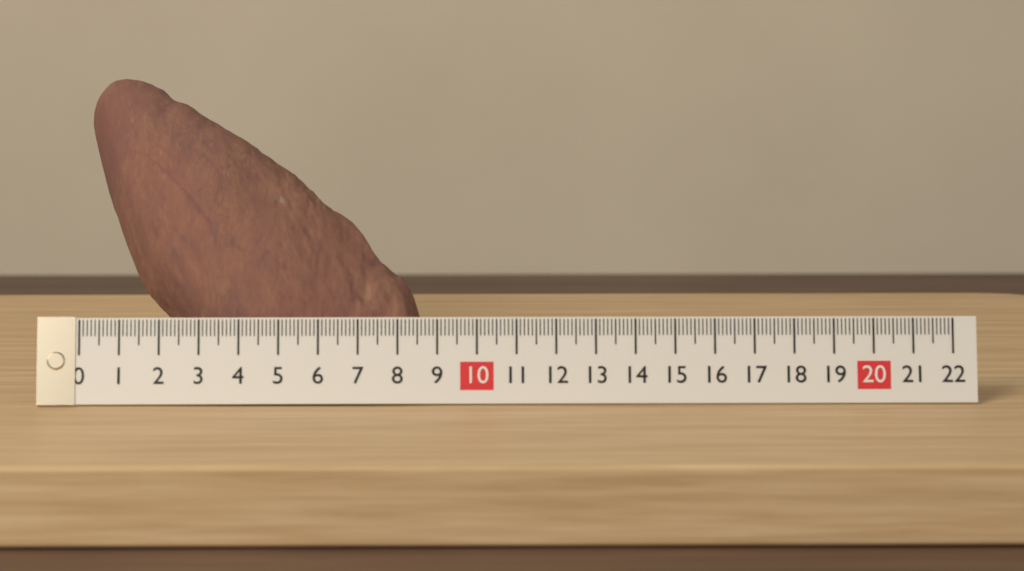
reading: 8.6 (no unit)
